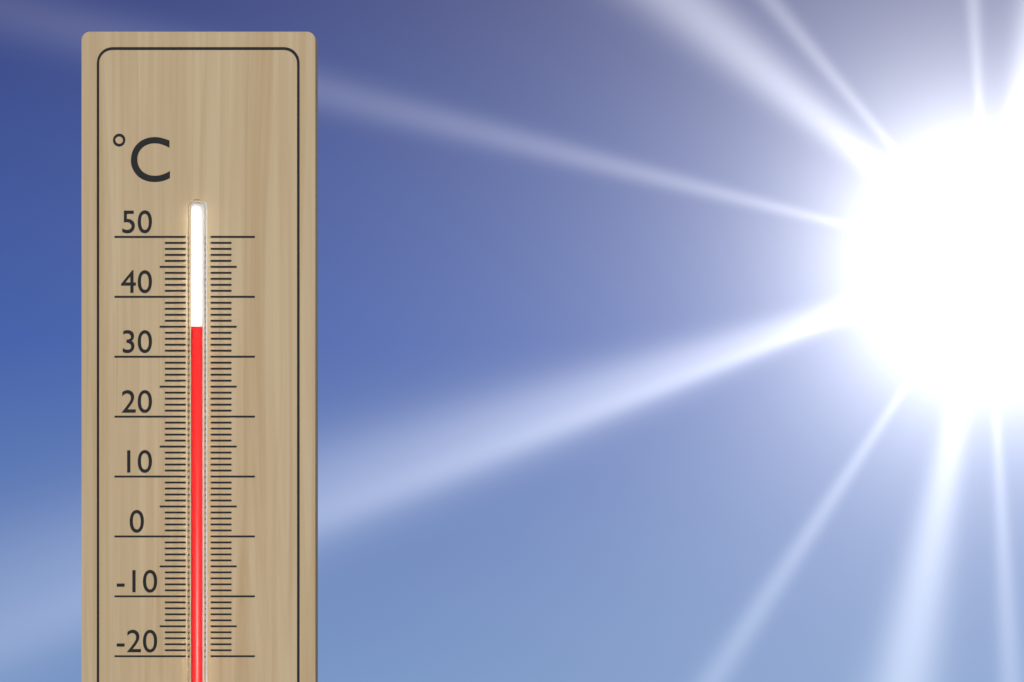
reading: 35 °C
